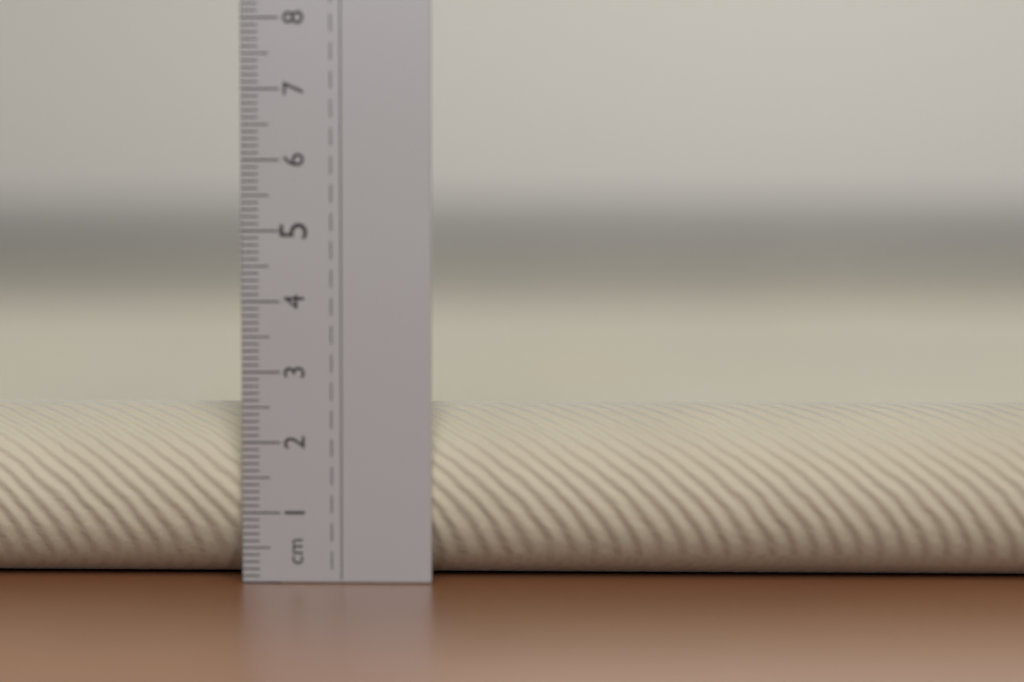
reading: 2.5 cm
